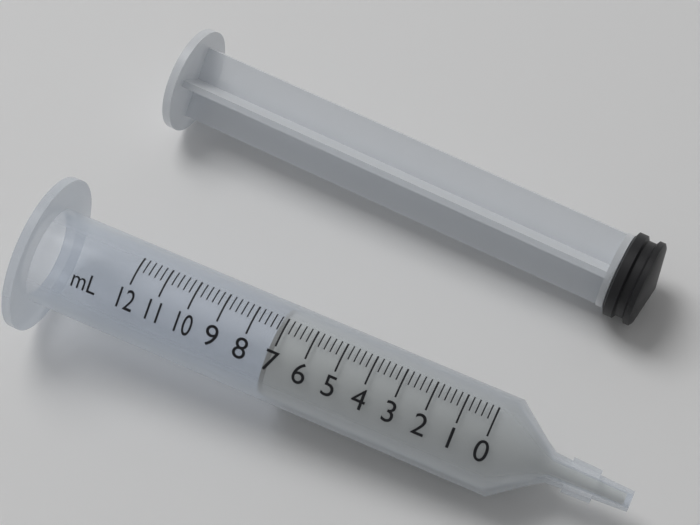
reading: 7.2 ml
